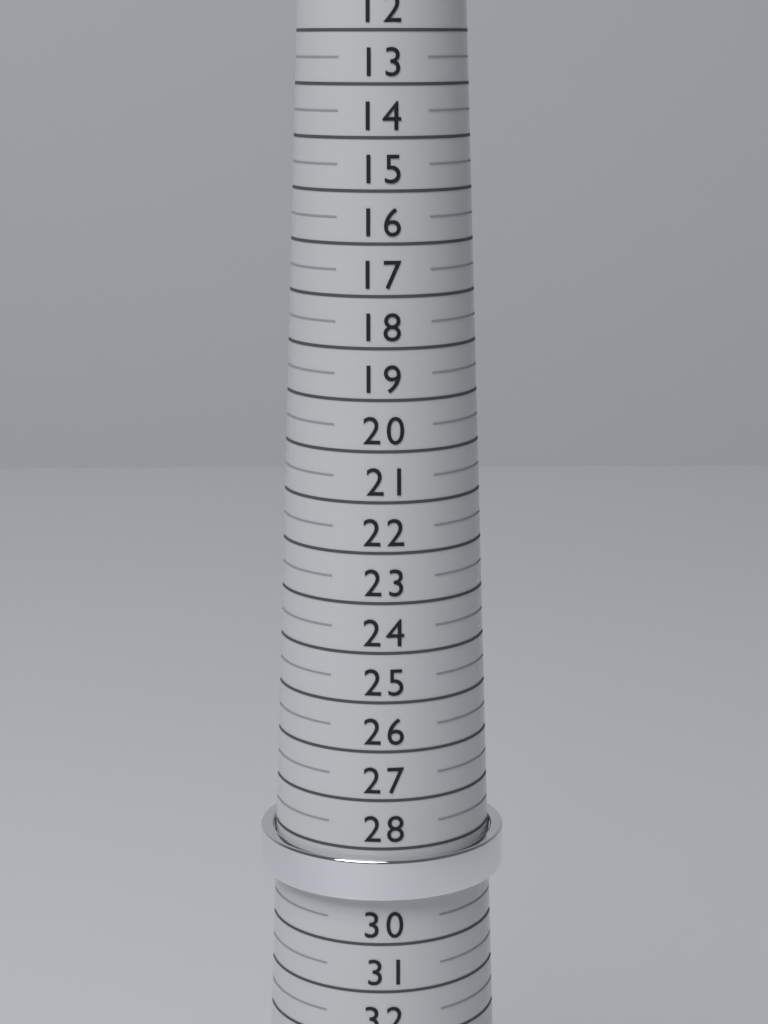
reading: 29.0 (no unit)
